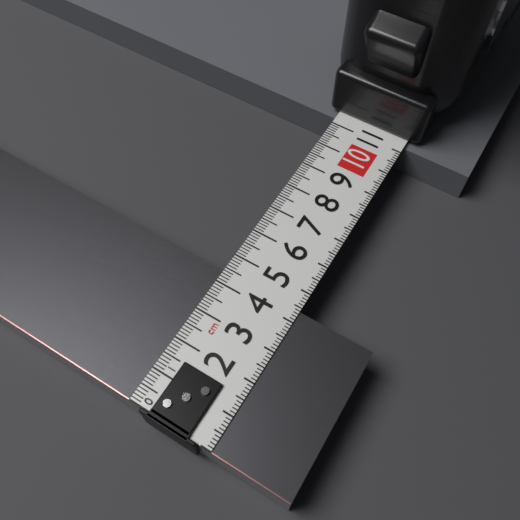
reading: 4.4 cm
